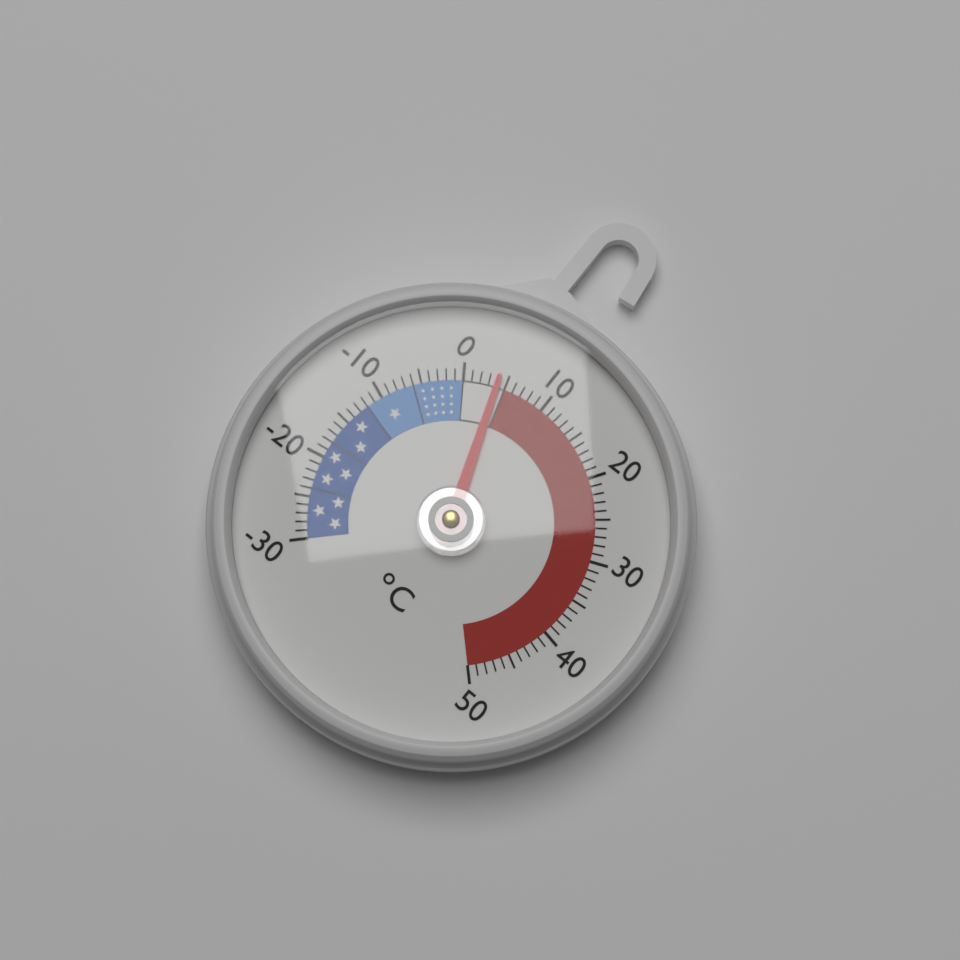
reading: 4 °C
